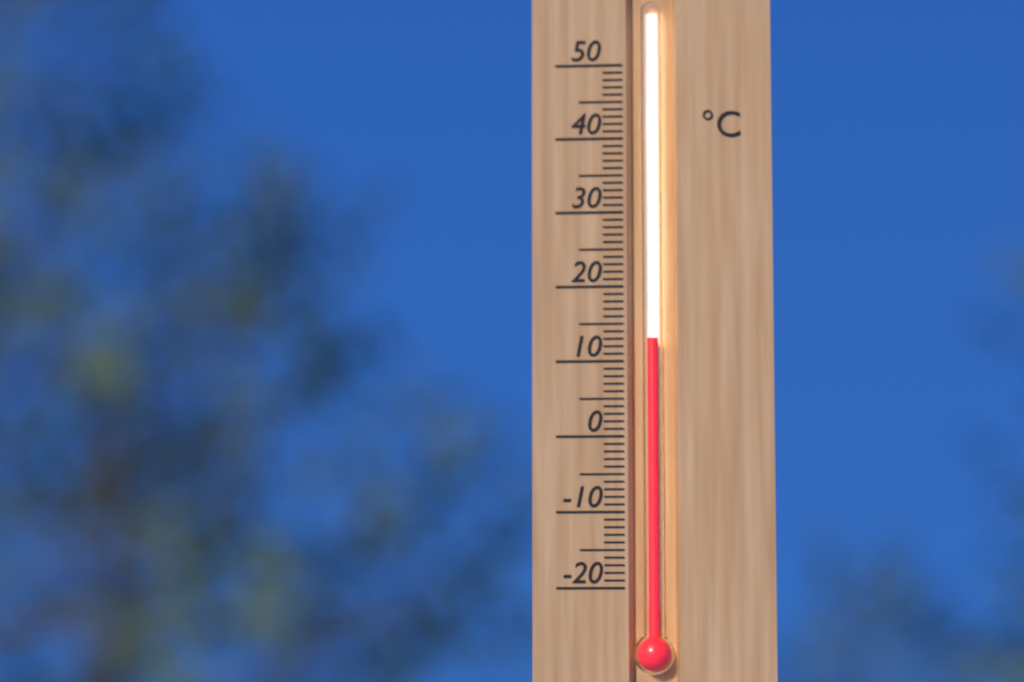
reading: 13 °C
